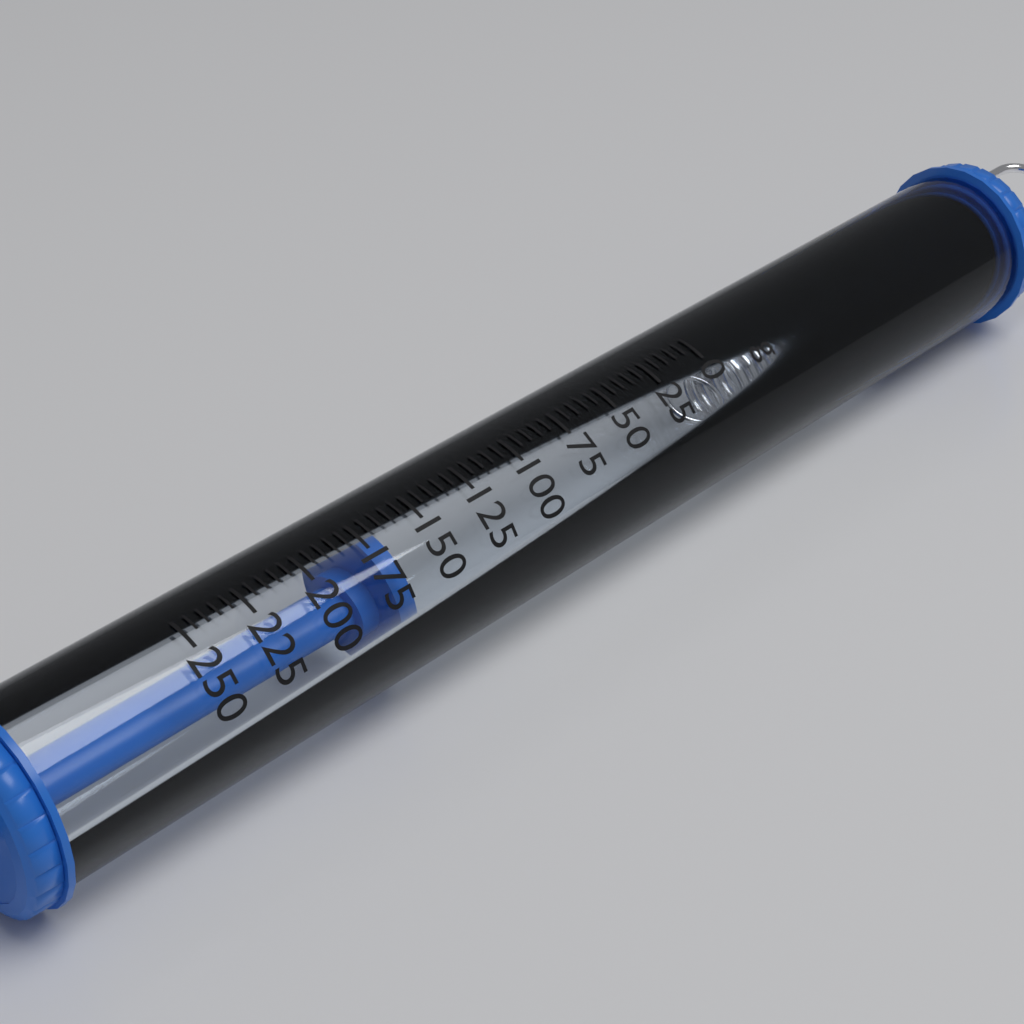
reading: 165 g
